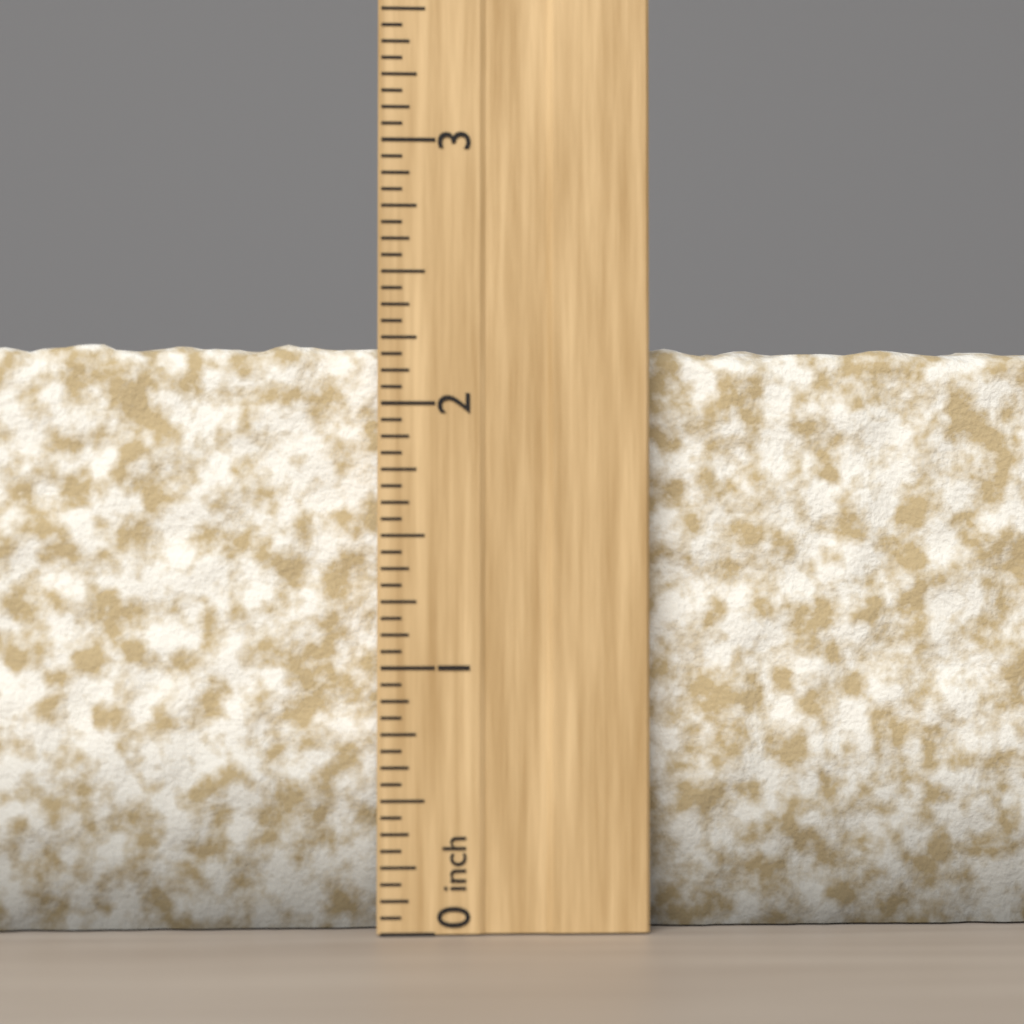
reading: 2.2500 inch
